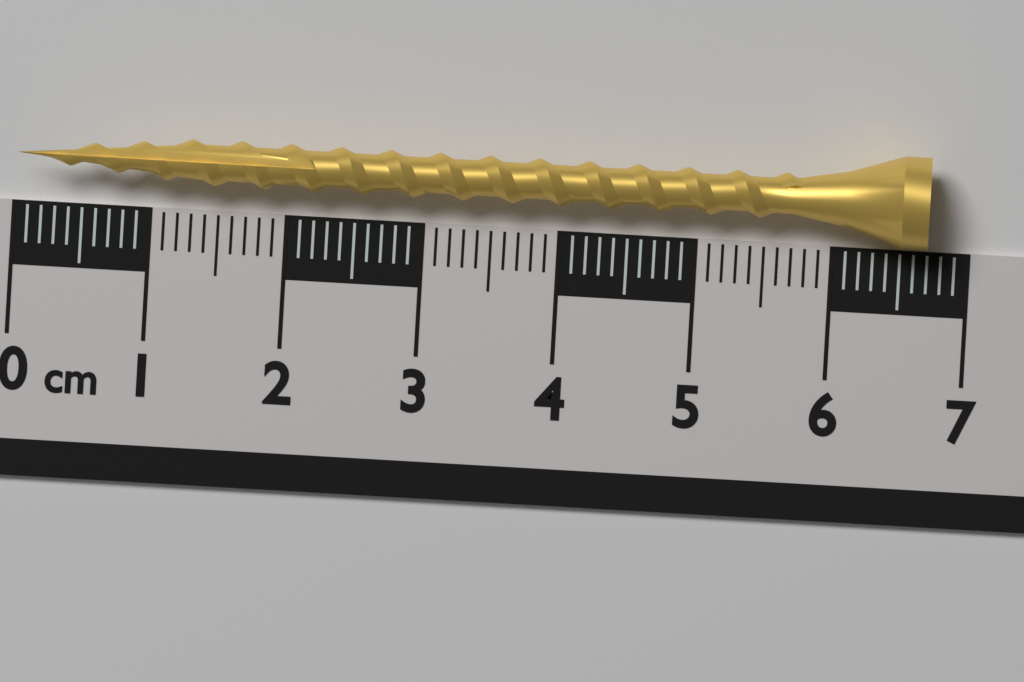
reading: 6.7 cm
